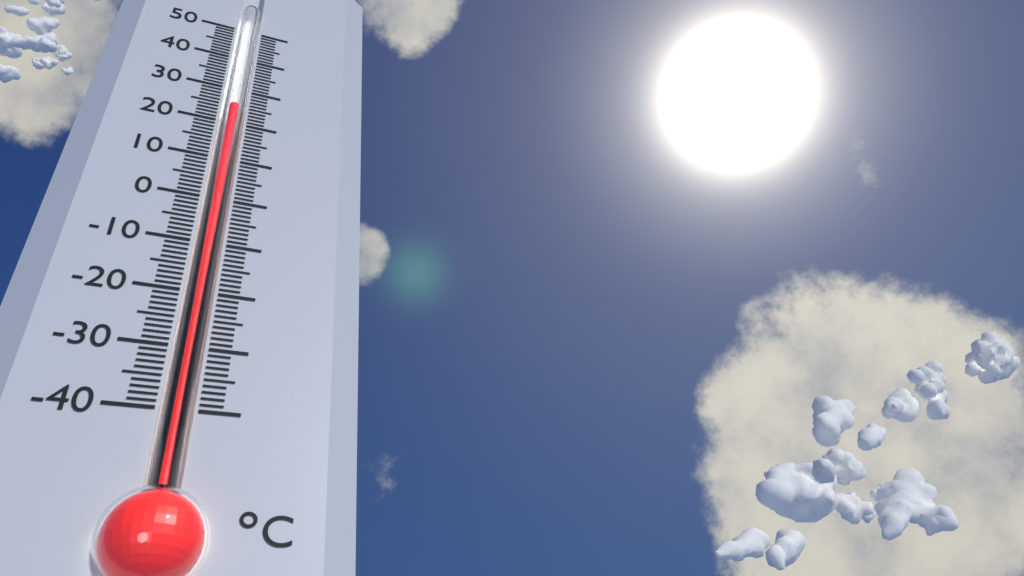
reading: 25 °C
